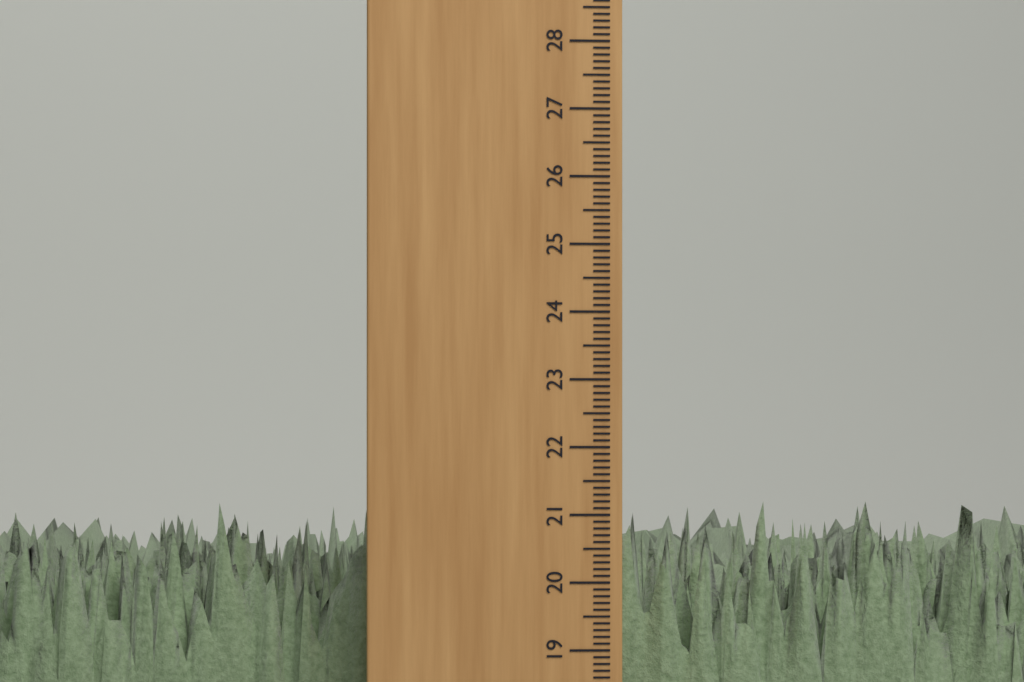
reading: 21.2 cm
